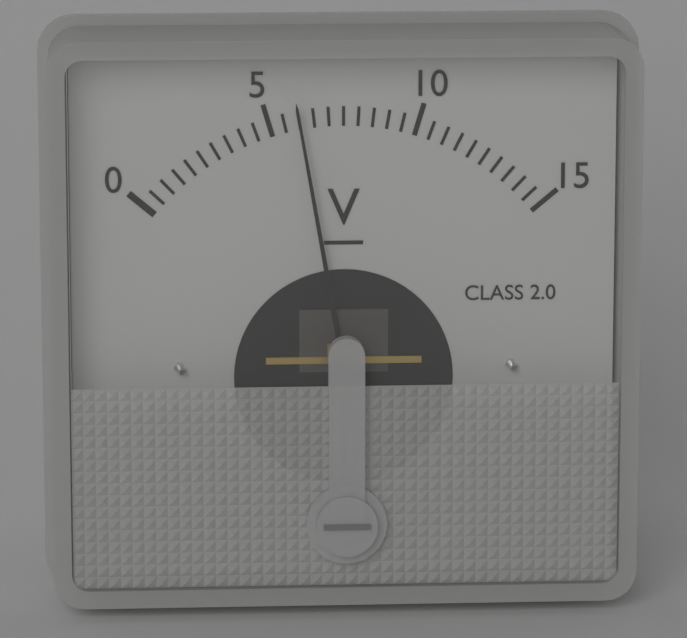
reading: 6.0 V
